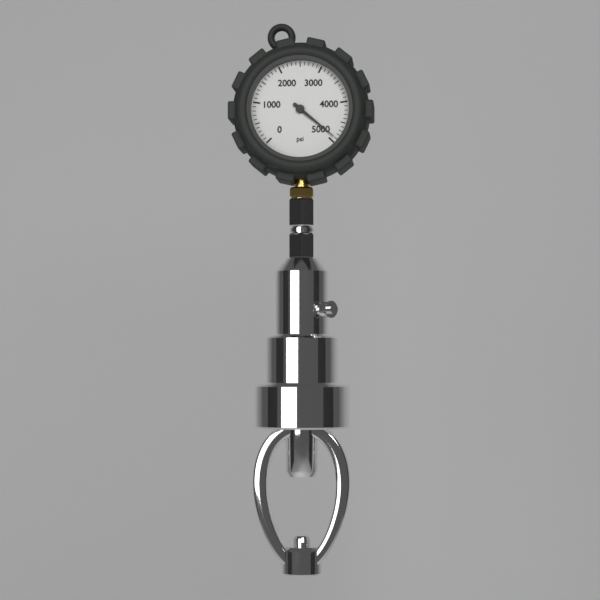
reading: 4900 psi
